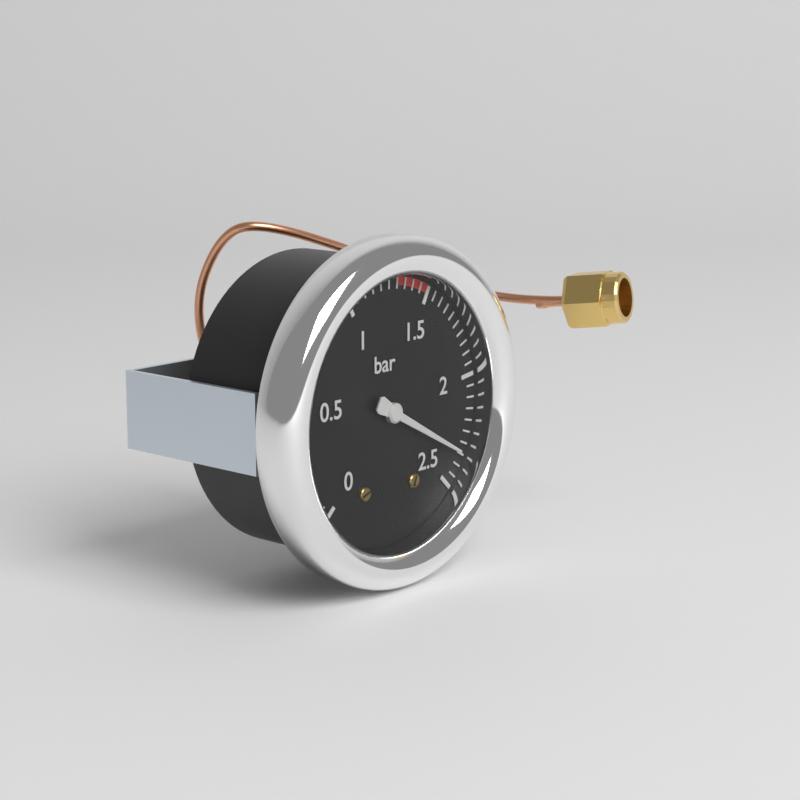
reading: 2.35 bar
